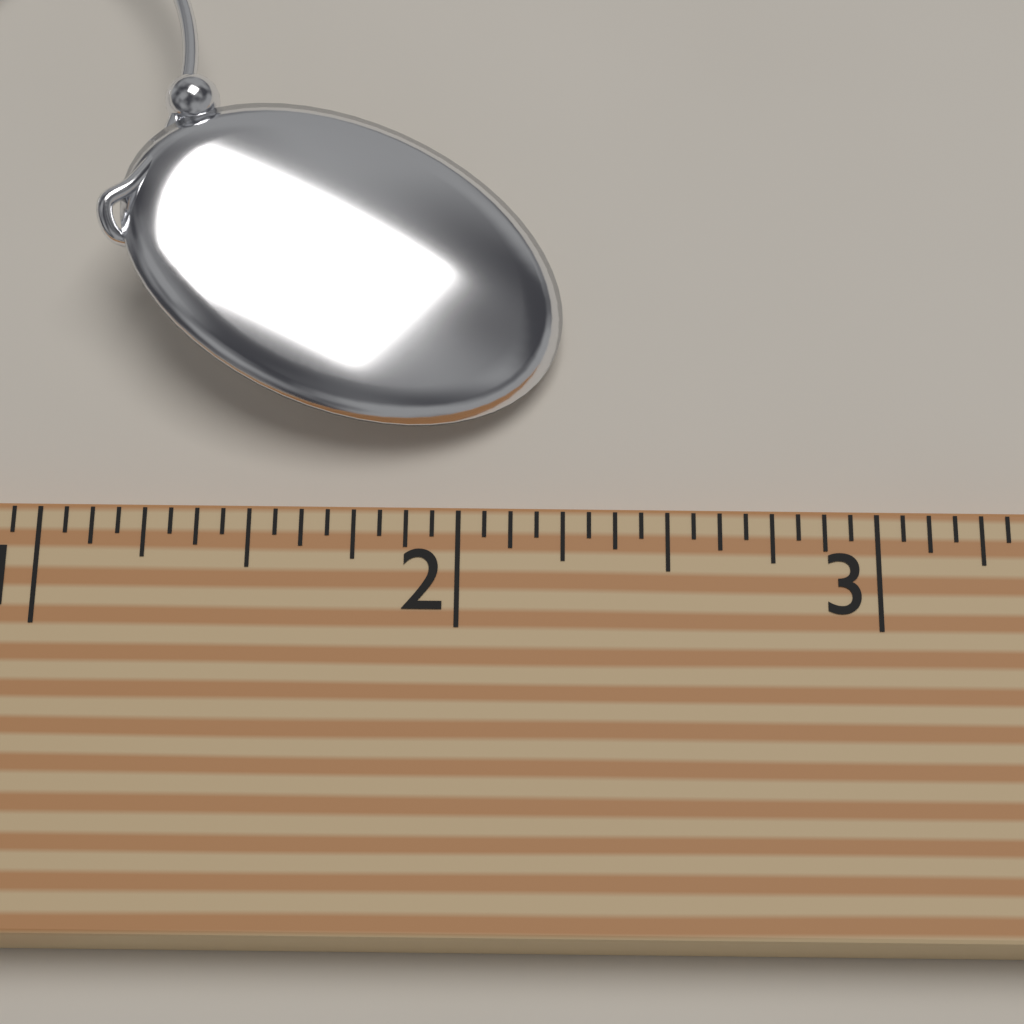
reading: 2.2500 (no unit)
